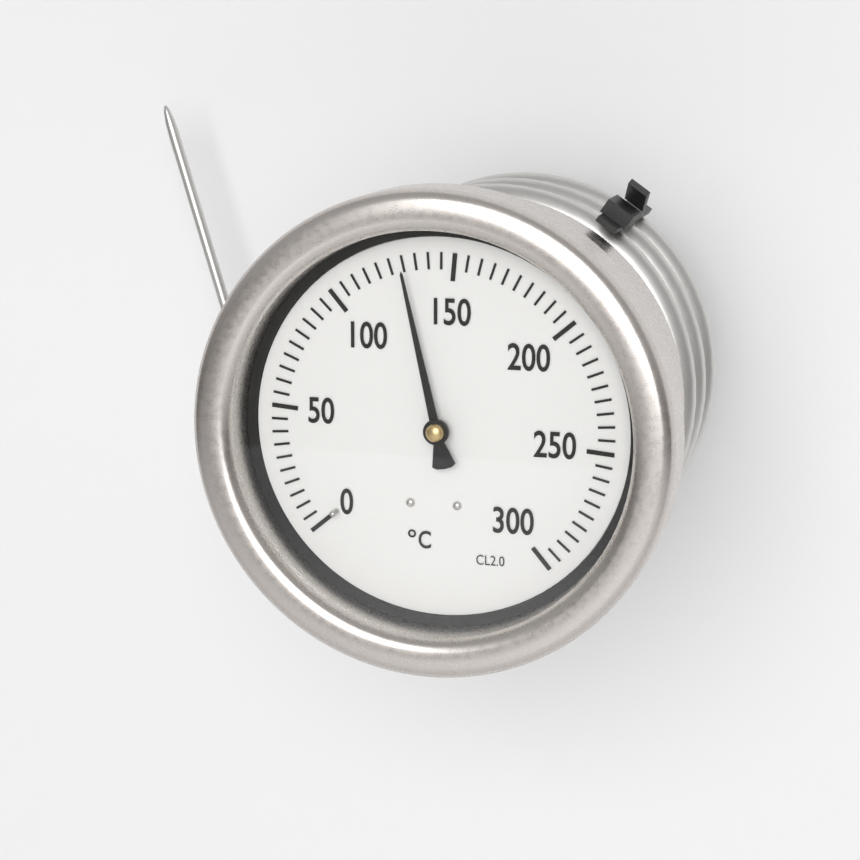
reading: 130 °C
